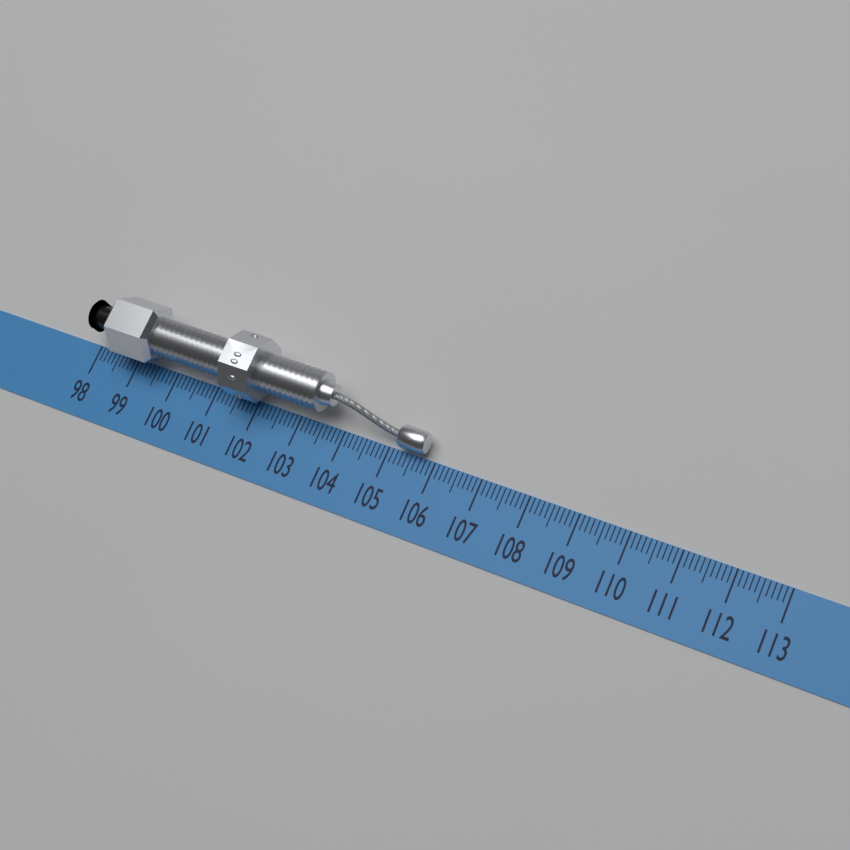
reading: 105.8 (no unit)
